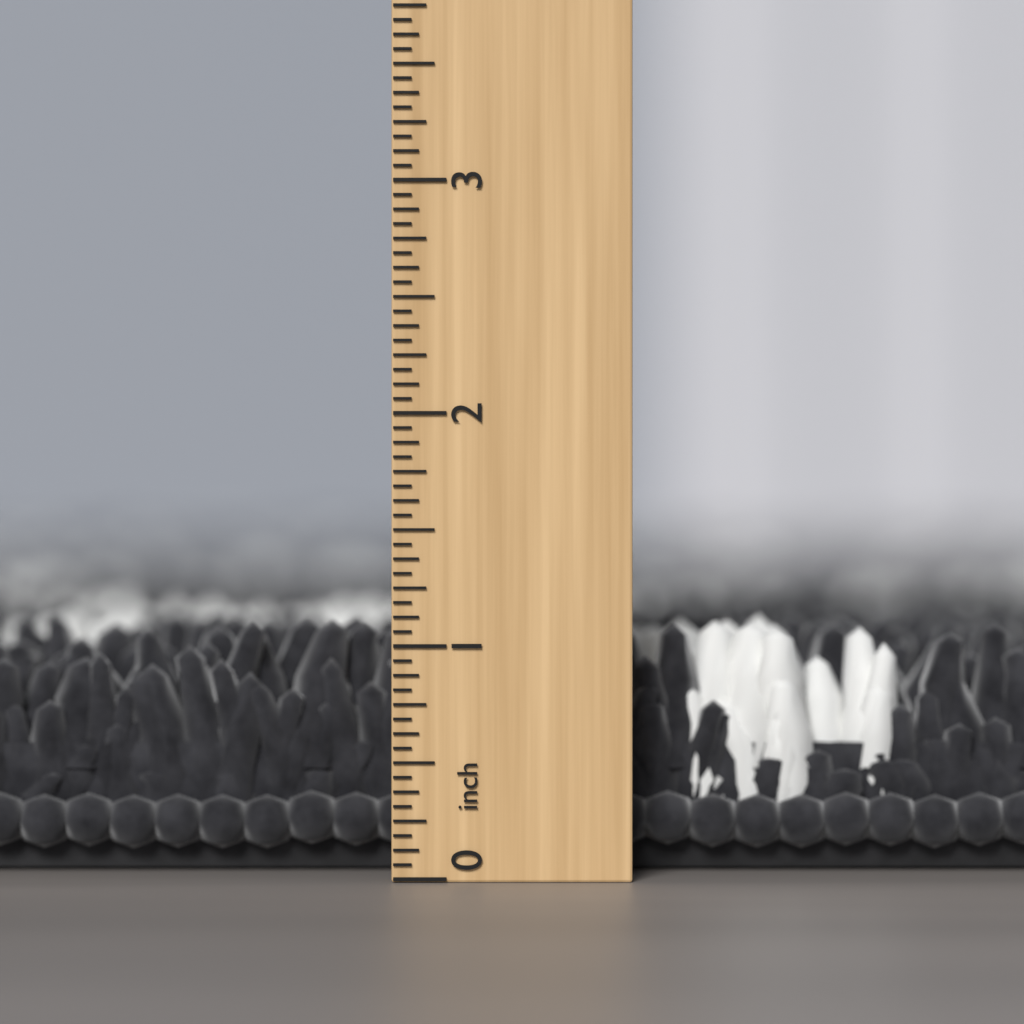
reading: 1.1000 inch
